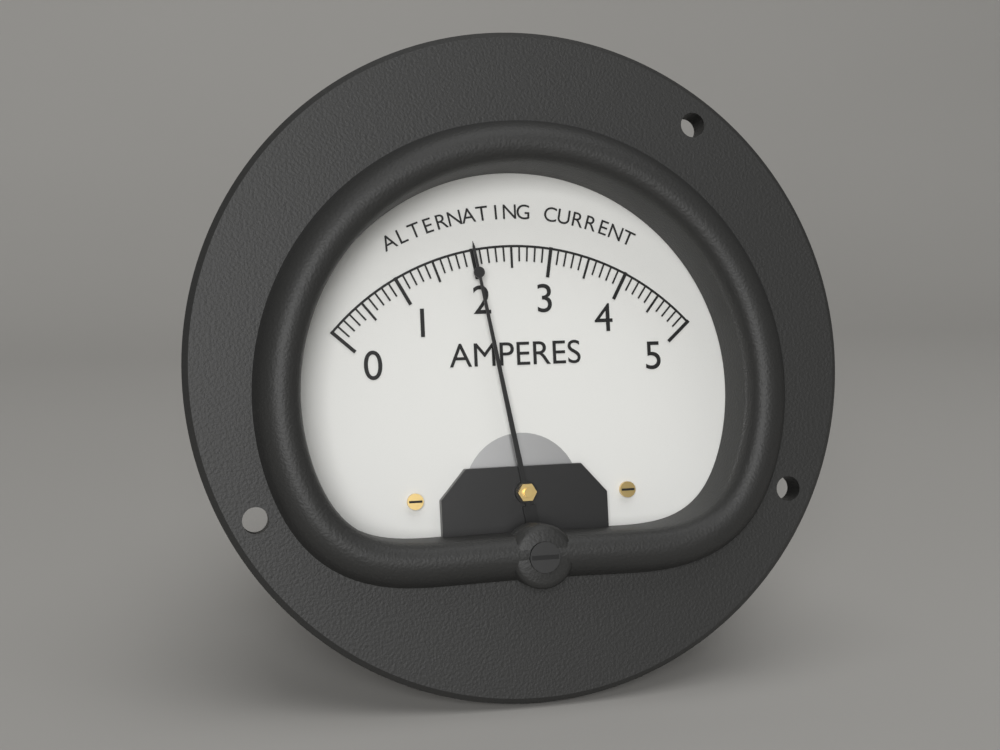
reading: 2.0 A
